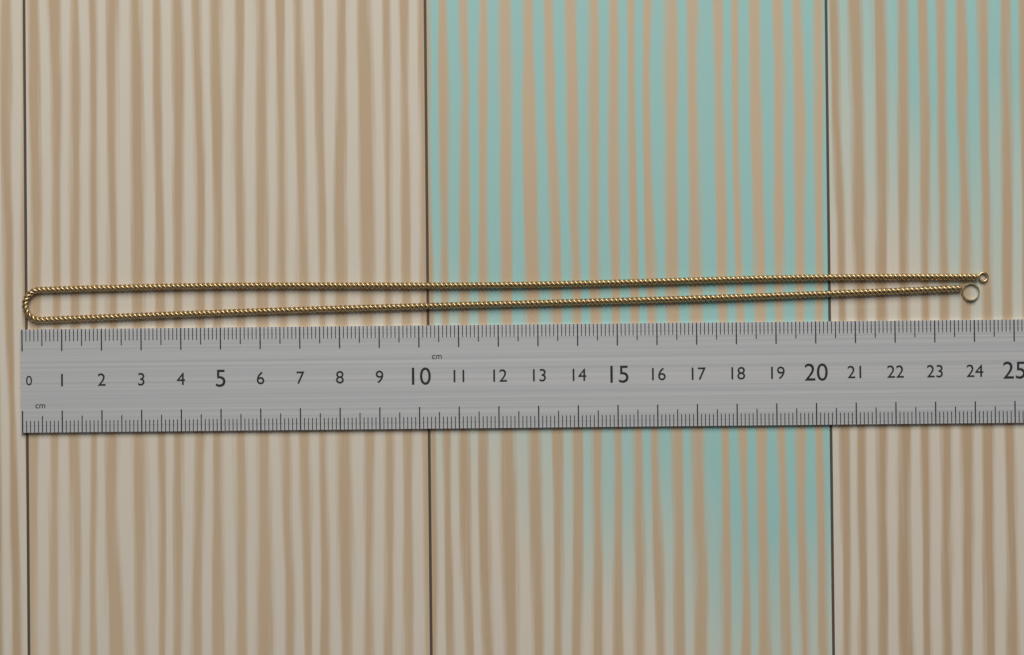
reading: 24.4 cm
